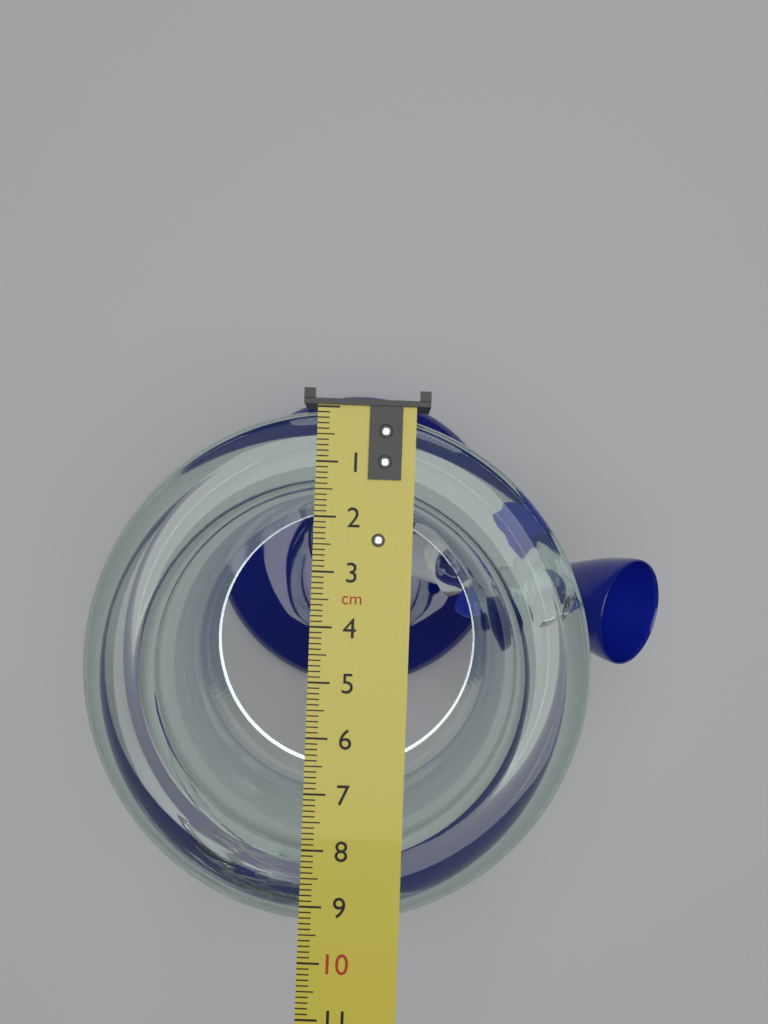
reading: 9.4 cm
